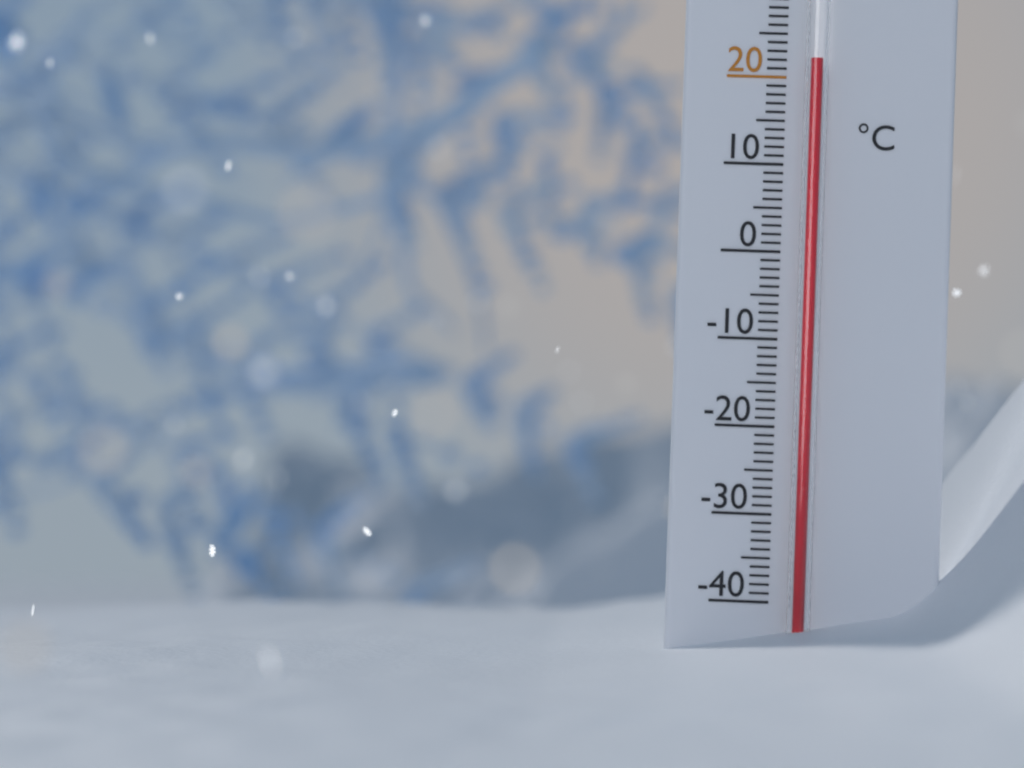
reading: 22 °C
